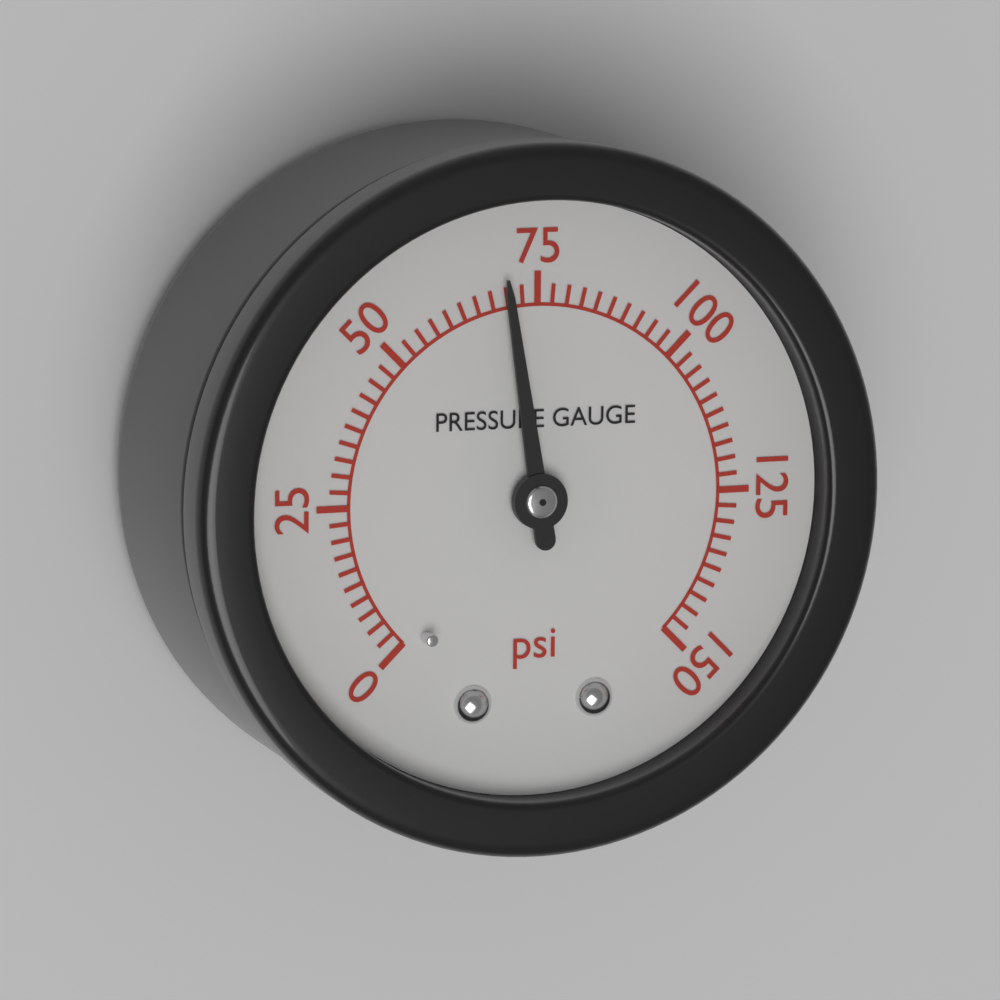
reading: 70.0 psi
